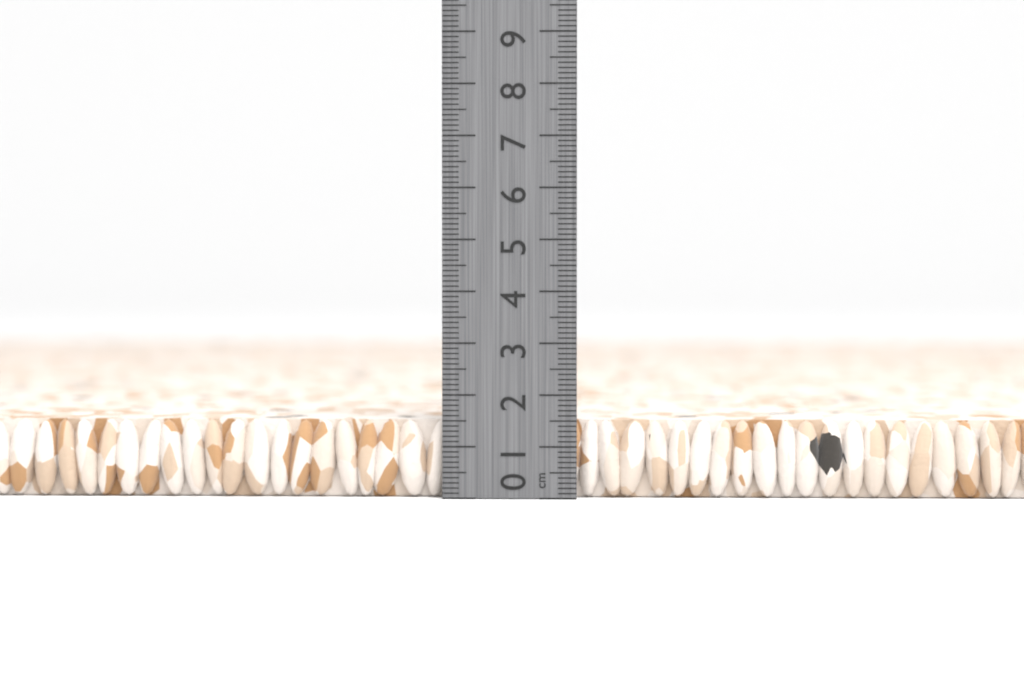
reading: 1.5 cm
